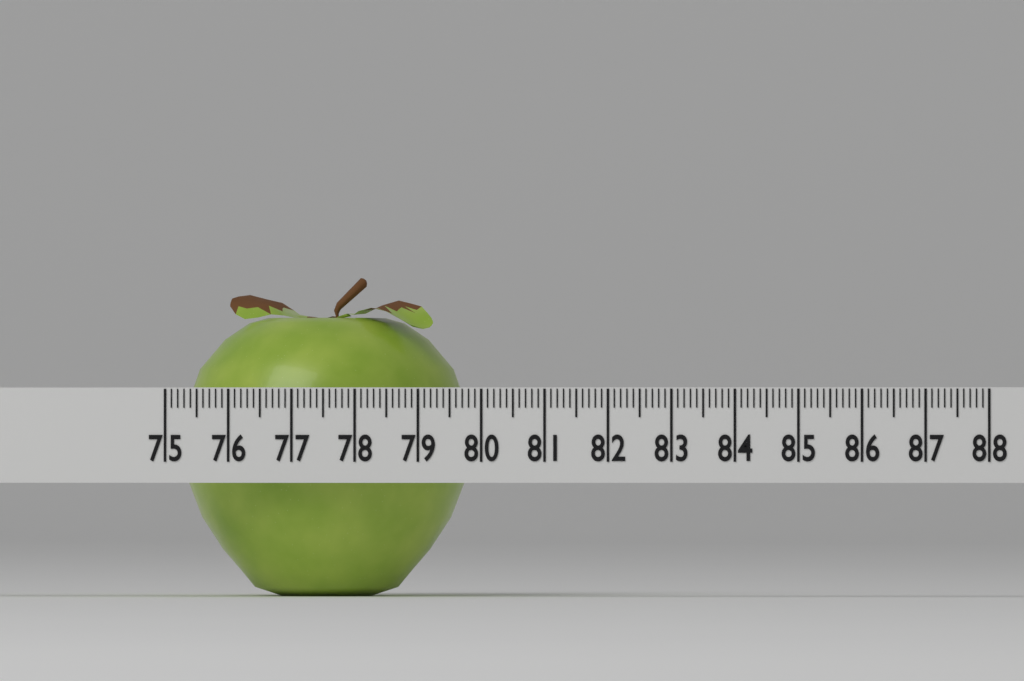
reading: 79.6 (no unit)
